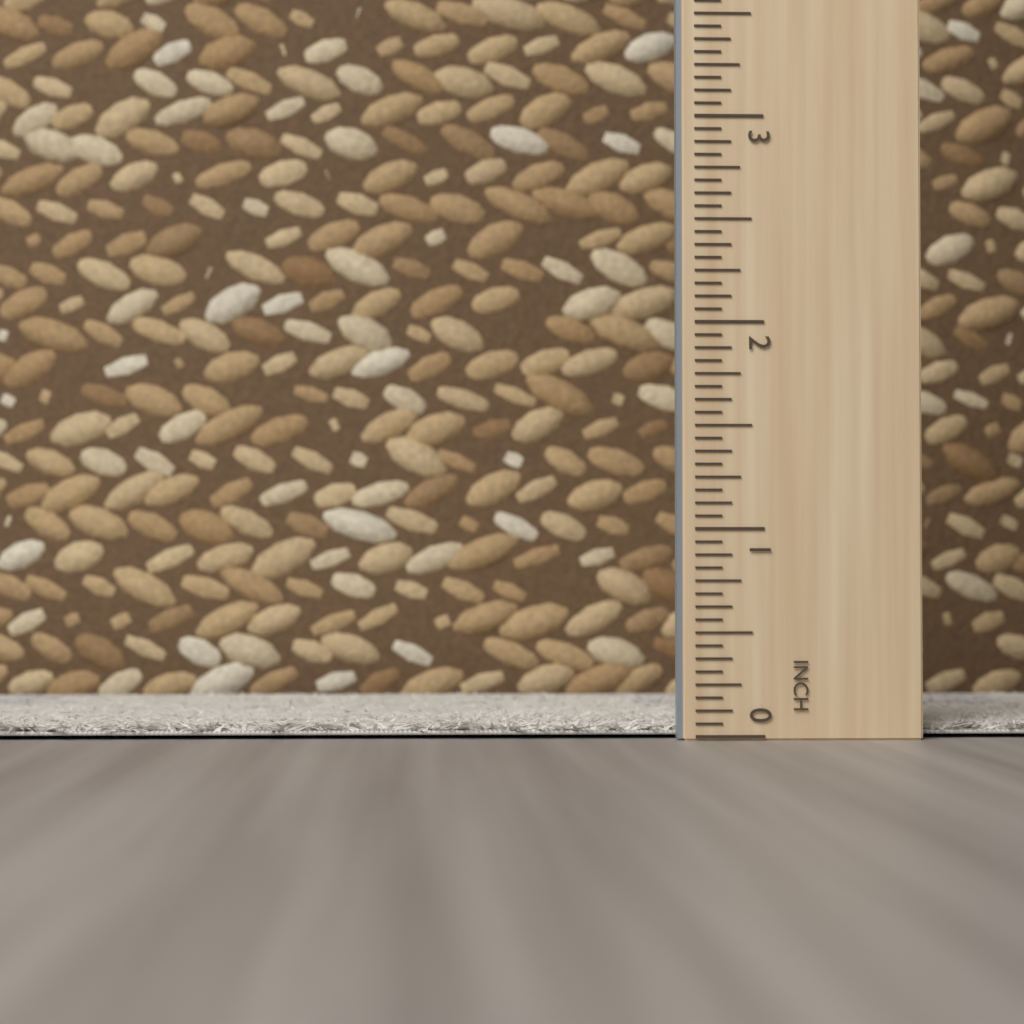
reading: 0.0625 inch
